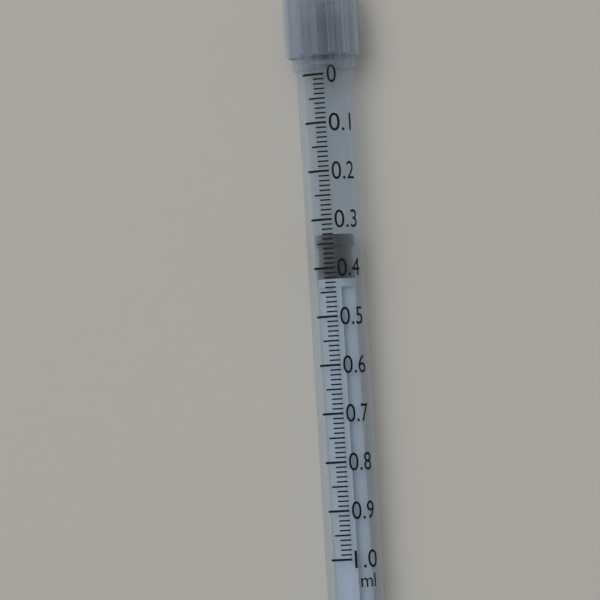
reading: 0.33 ml
